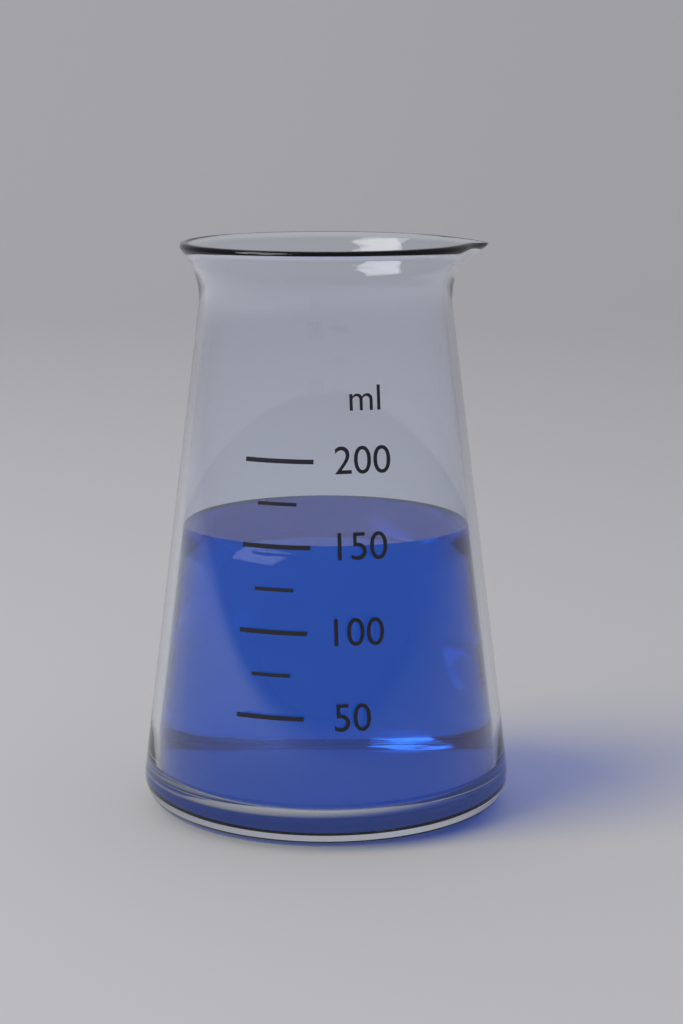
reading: 150 ml
